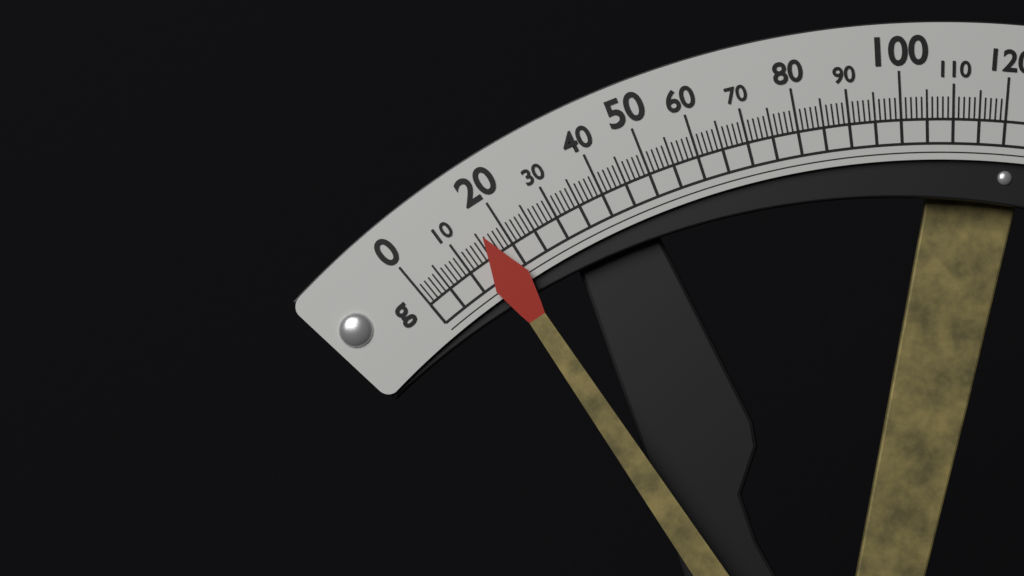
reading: 16 g
